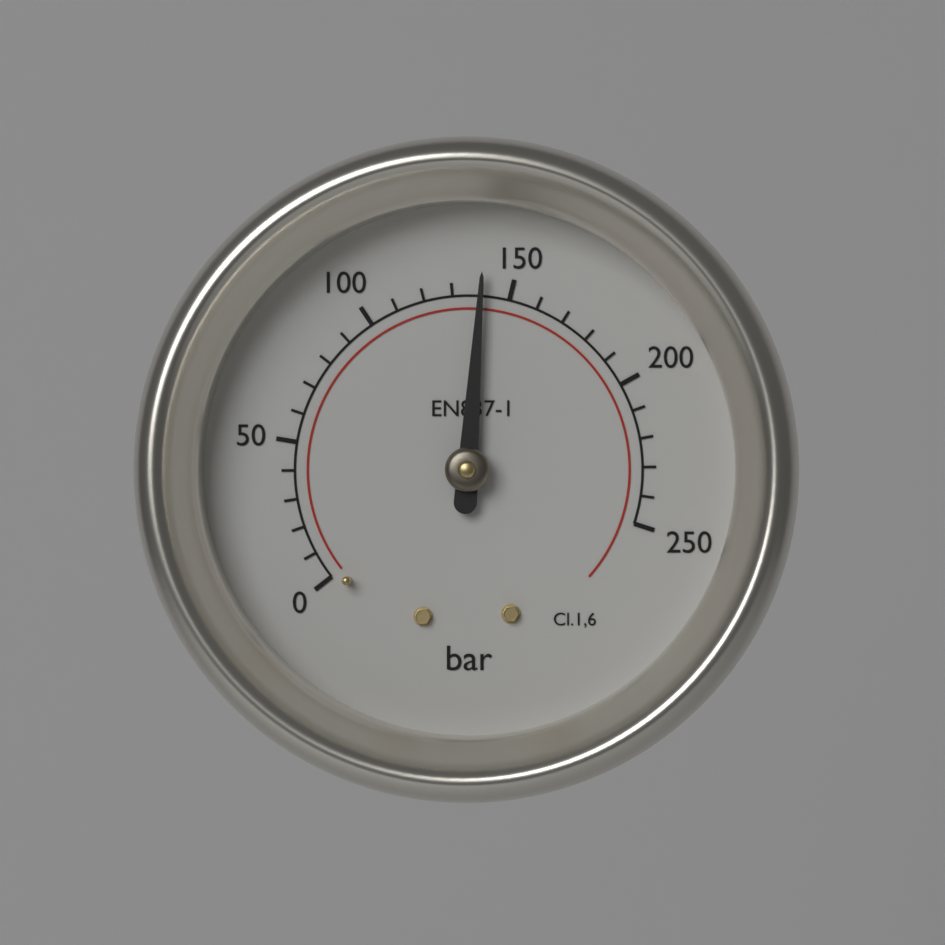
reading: 140 bar
